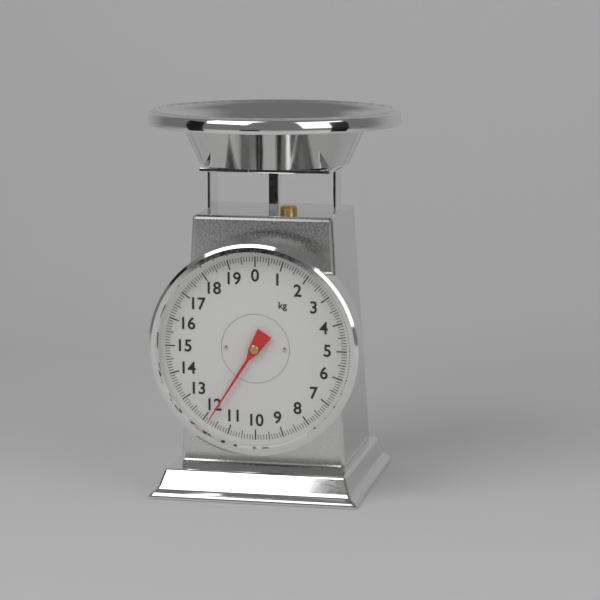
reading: 11.8 kg
